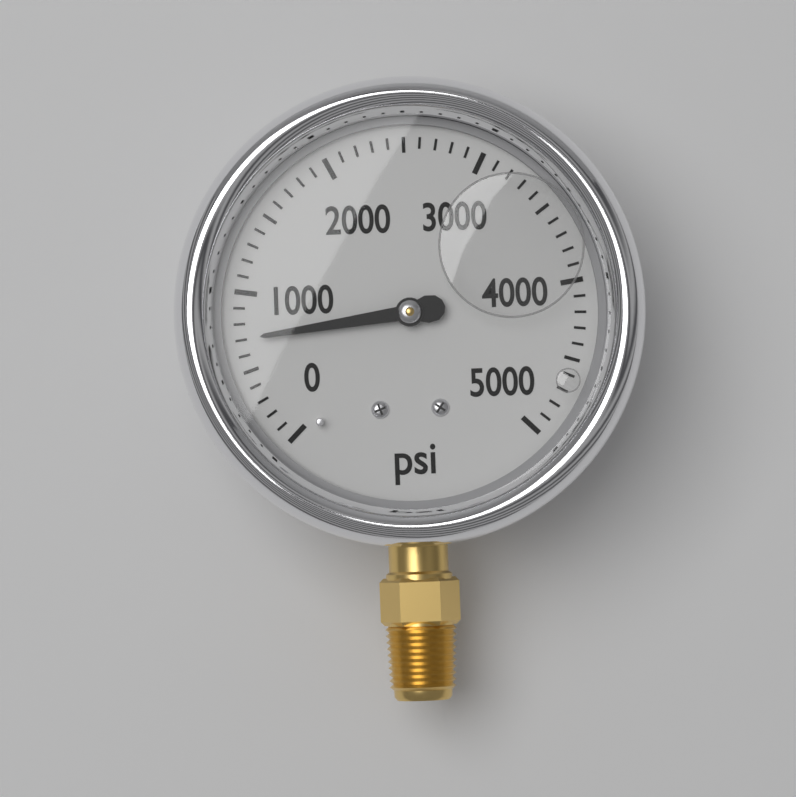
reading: 700 psi
